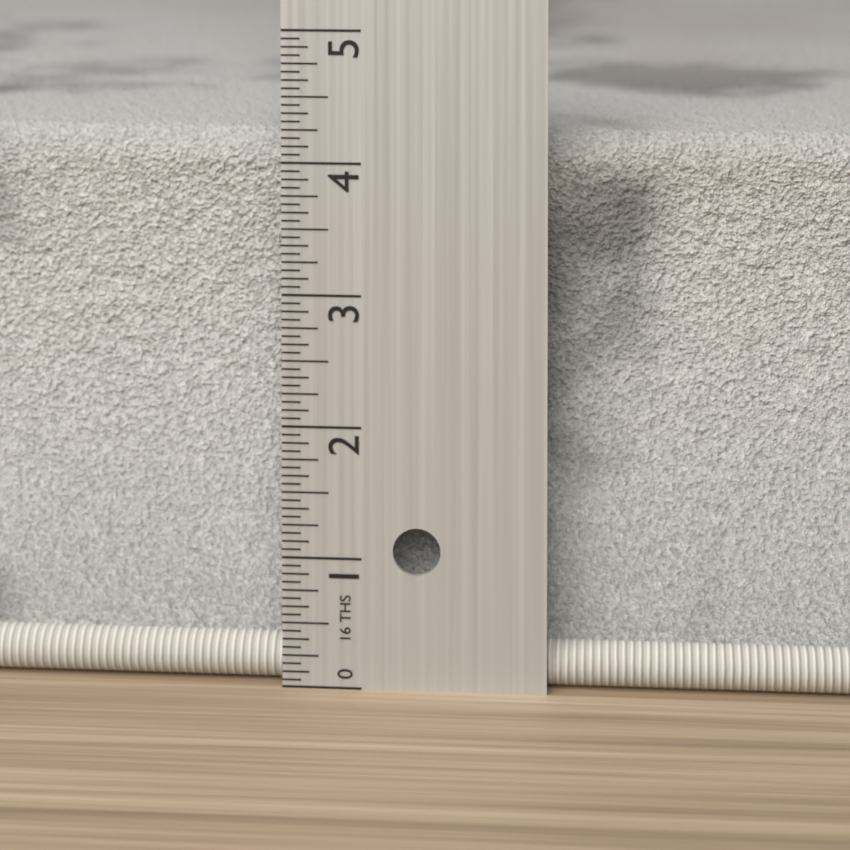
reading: 4.1875 in
